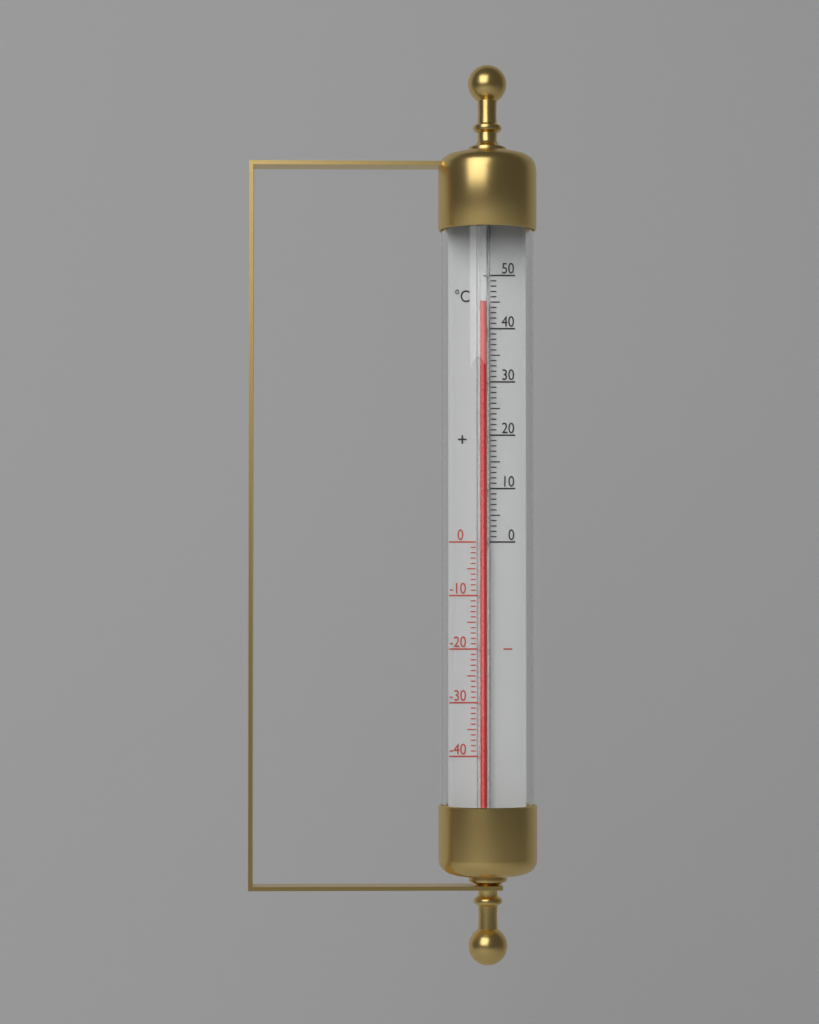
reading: 45 °C
